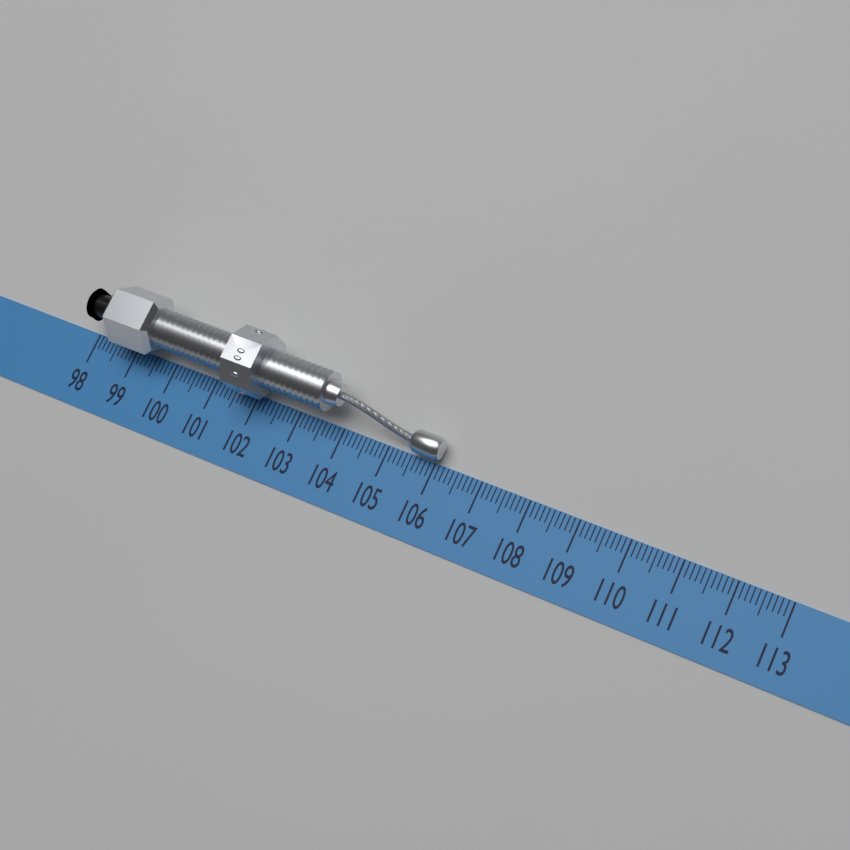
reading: 106.1 (no unit)
